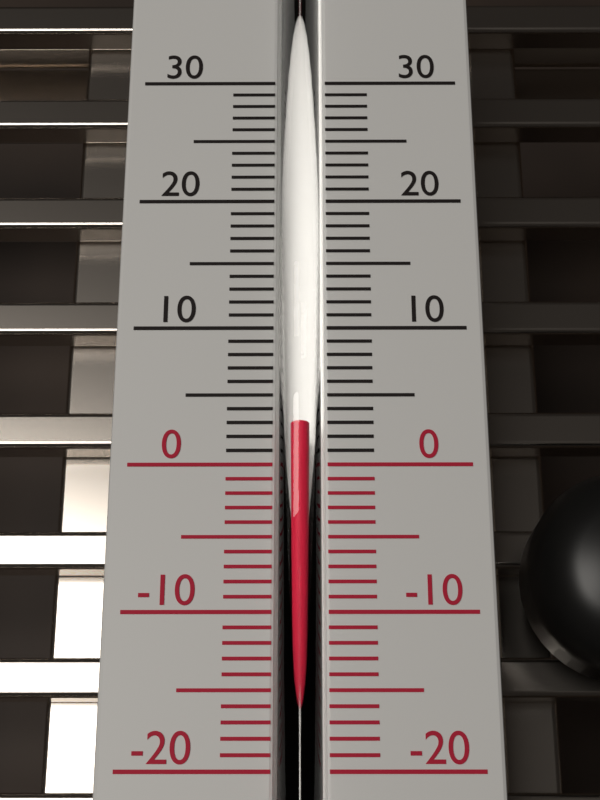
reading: 3 (no unit)
